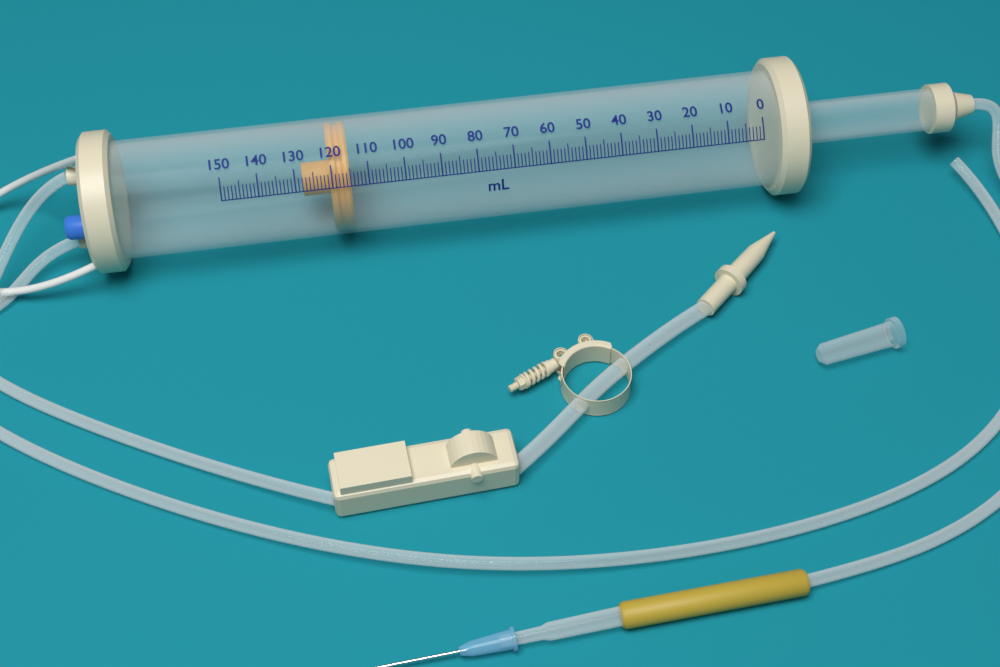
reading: 115 ml
